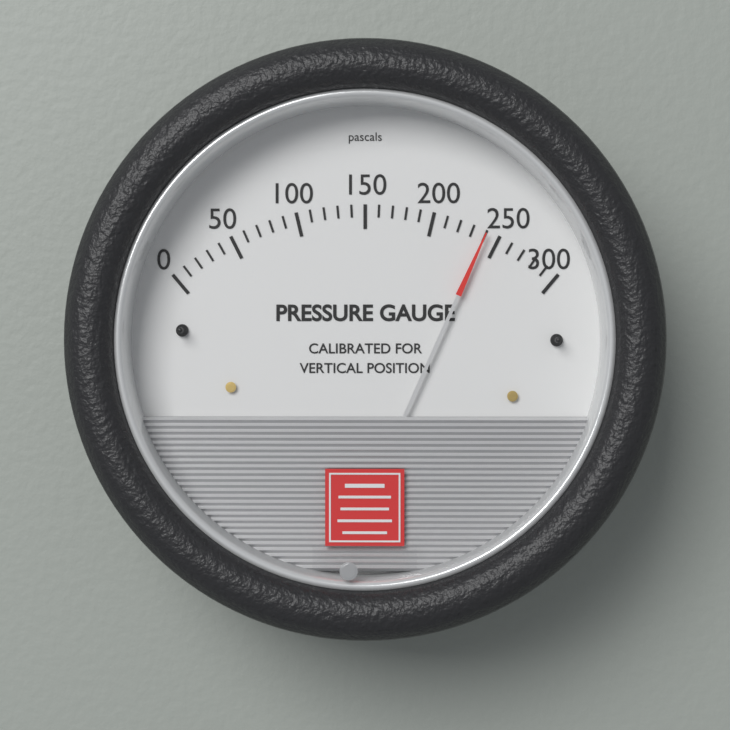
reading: 240 Pa
